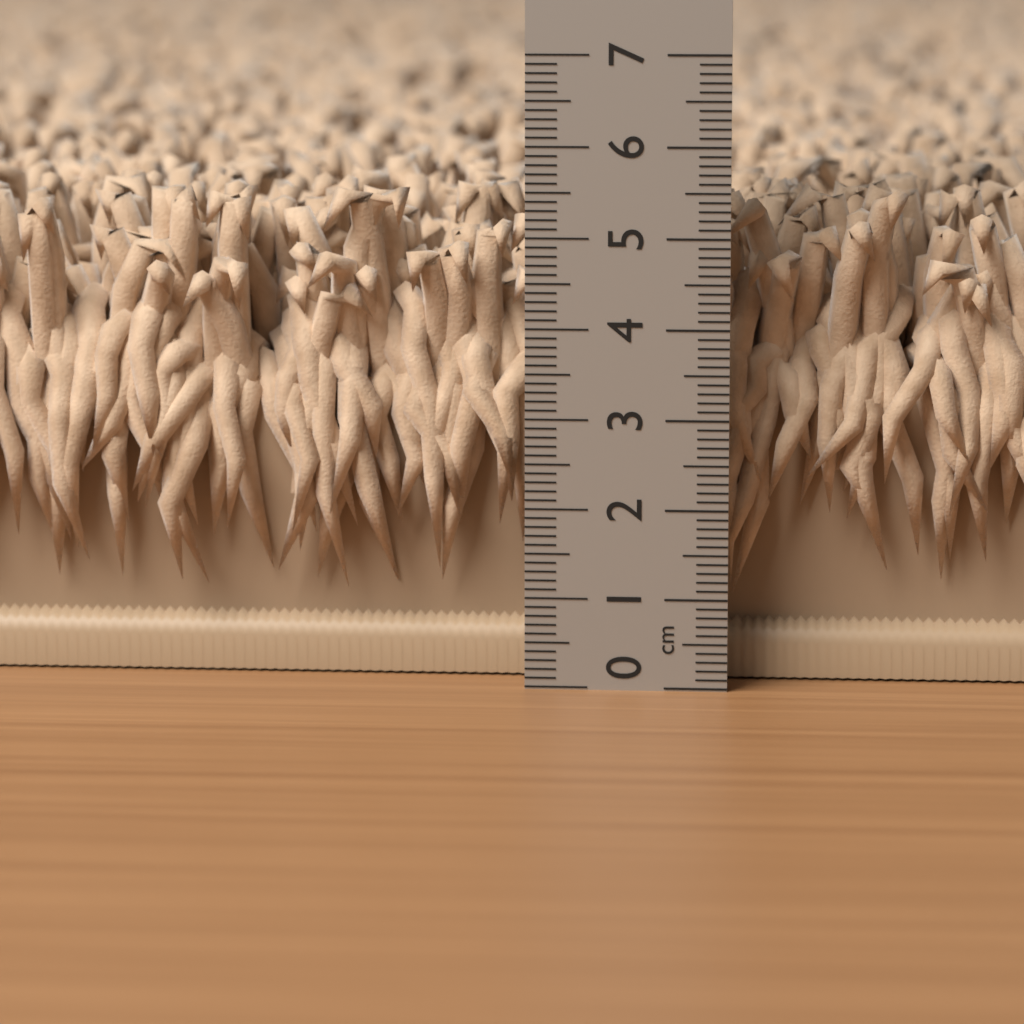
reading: 5.5 cm
